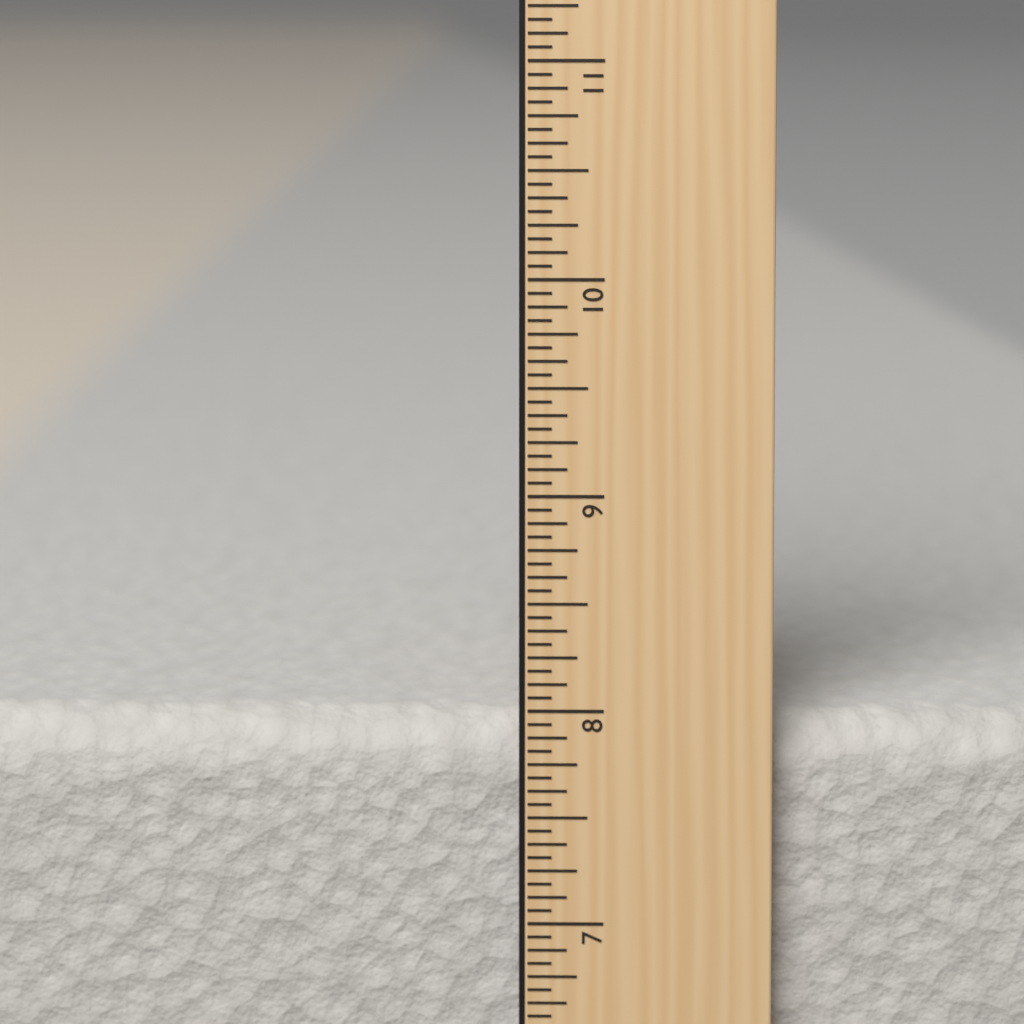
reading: 7.9375 in
